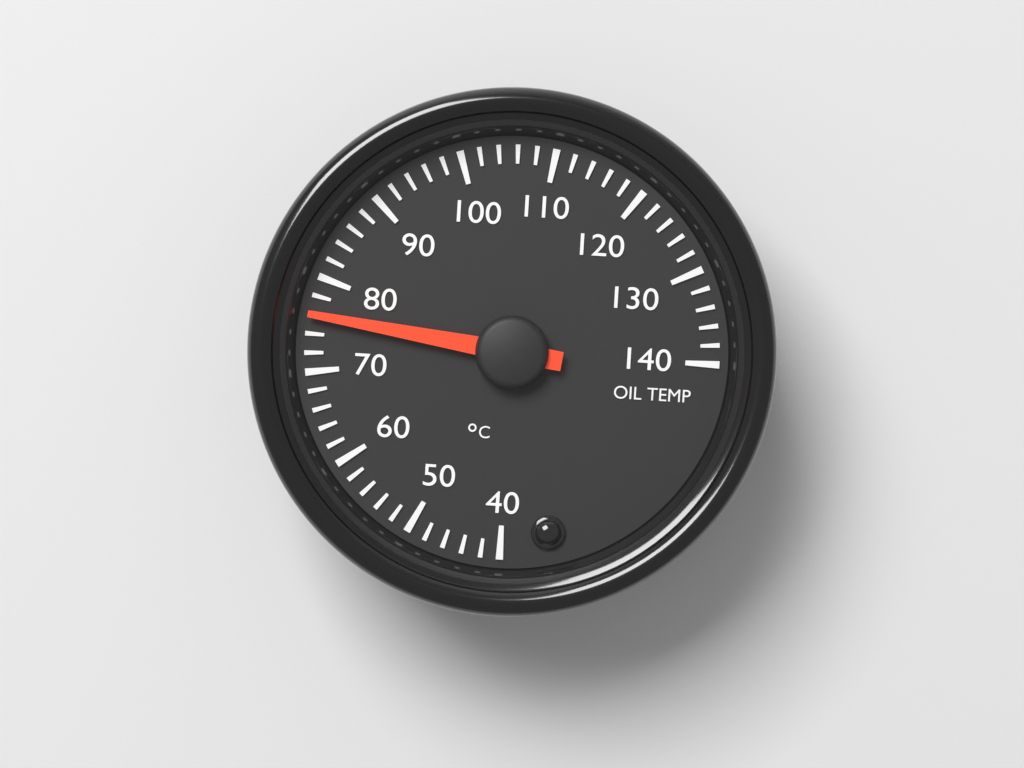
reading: 76 °C
